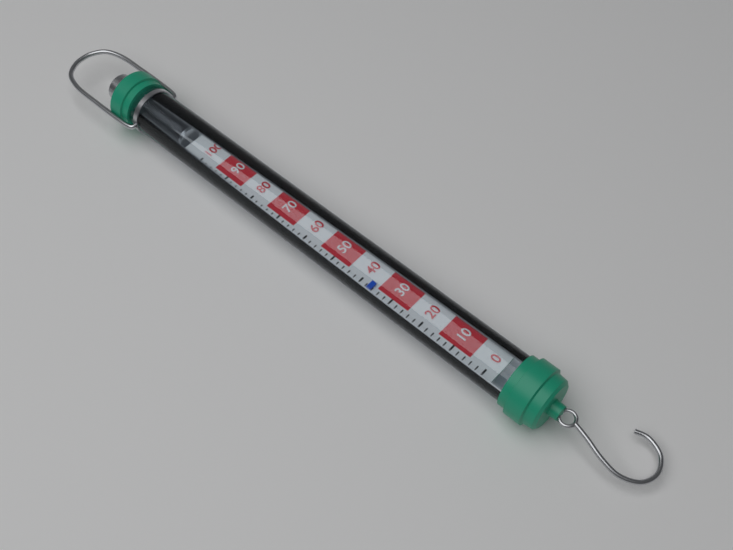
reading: 36 (no unit)
